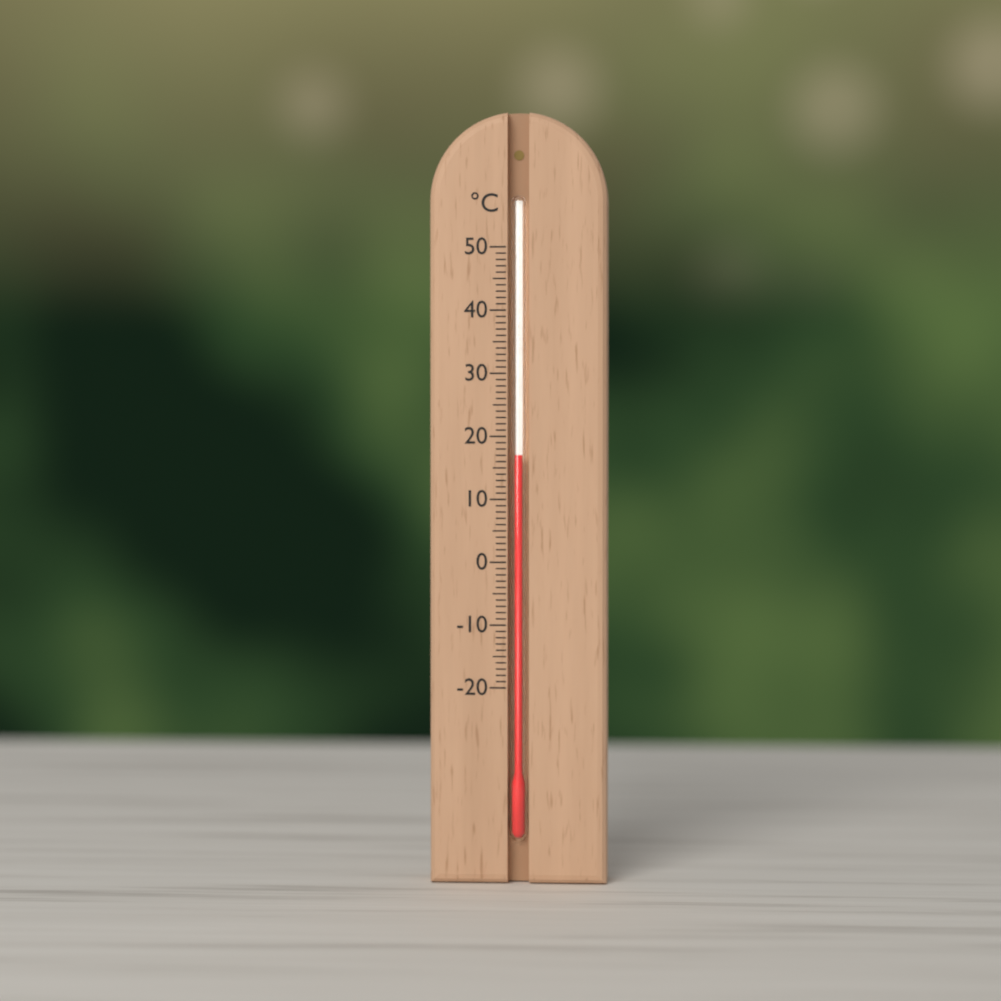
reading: 17 °C
